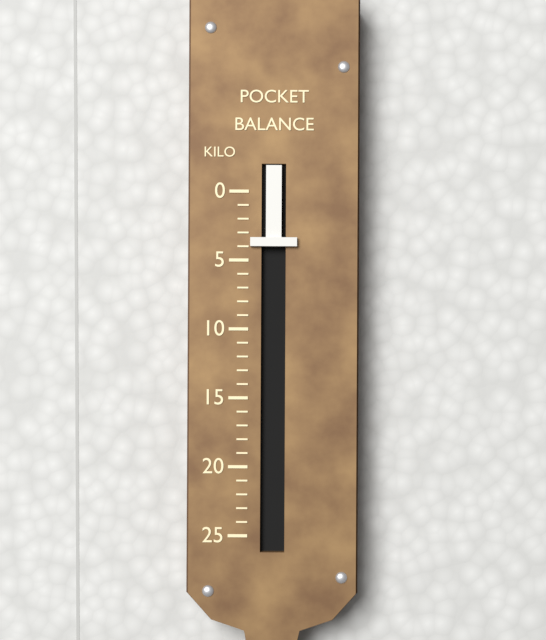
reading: 4 kg
